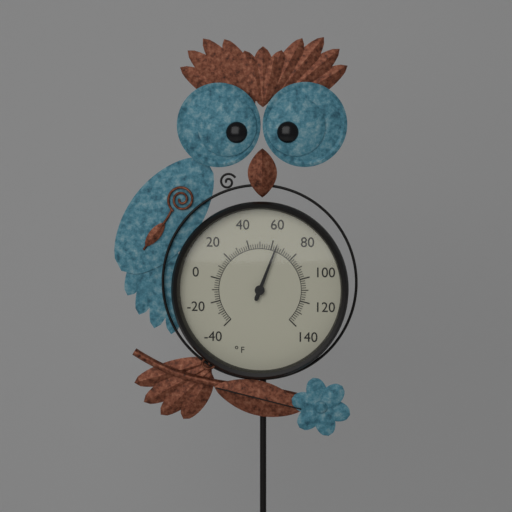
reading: 64 °F
